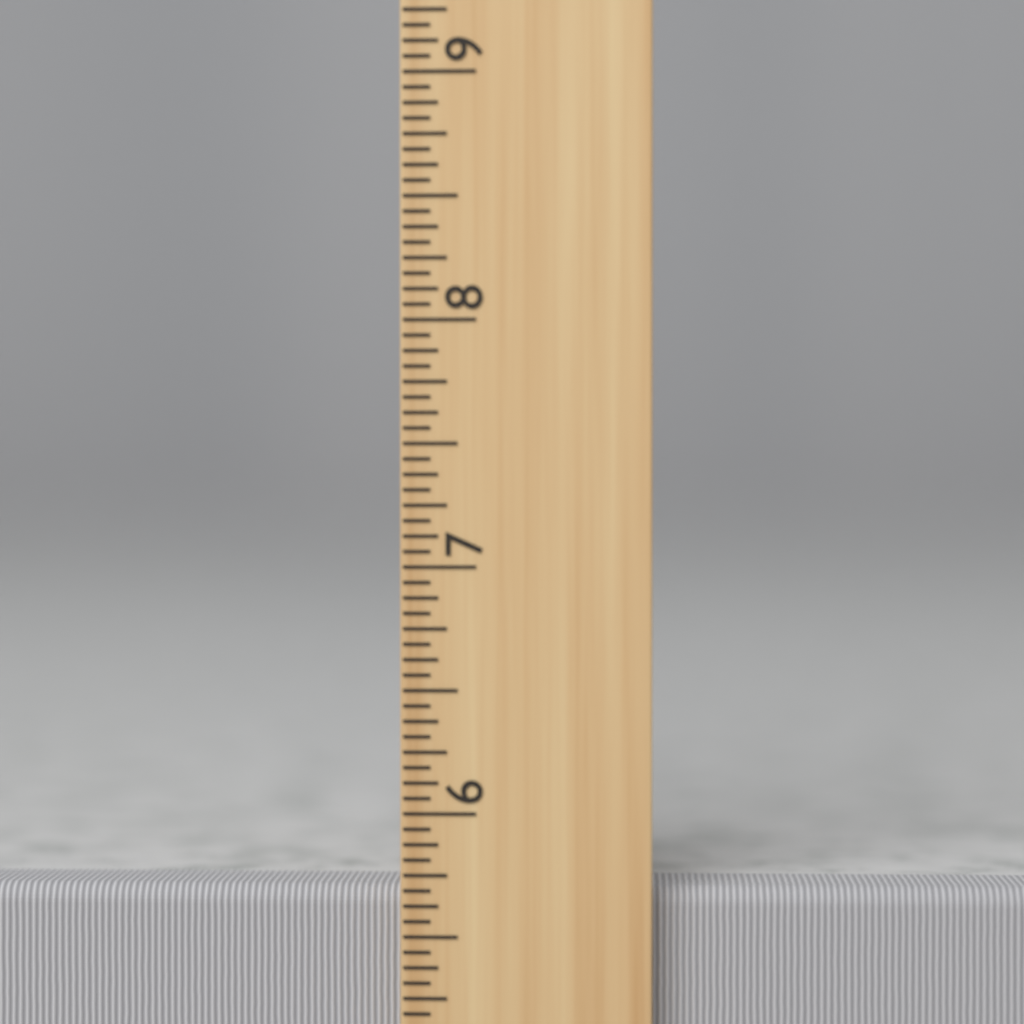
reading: 5.6875 inch
